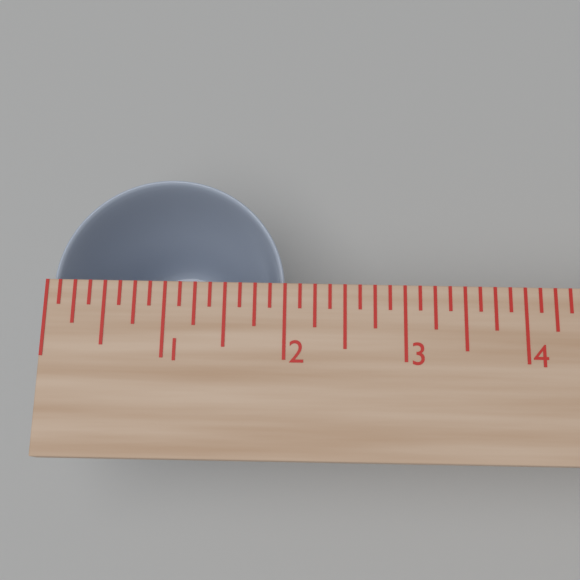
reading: 2.000 in
